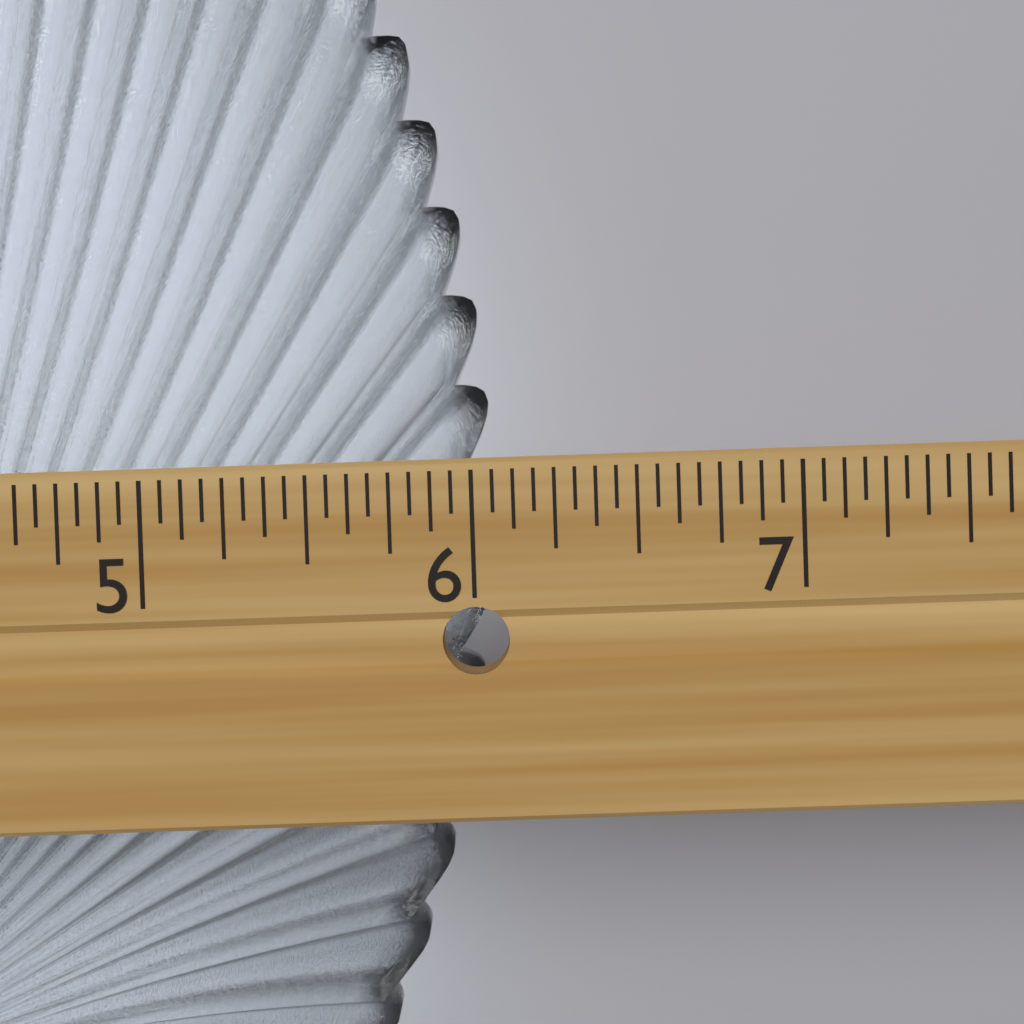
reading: 6.0625 in
